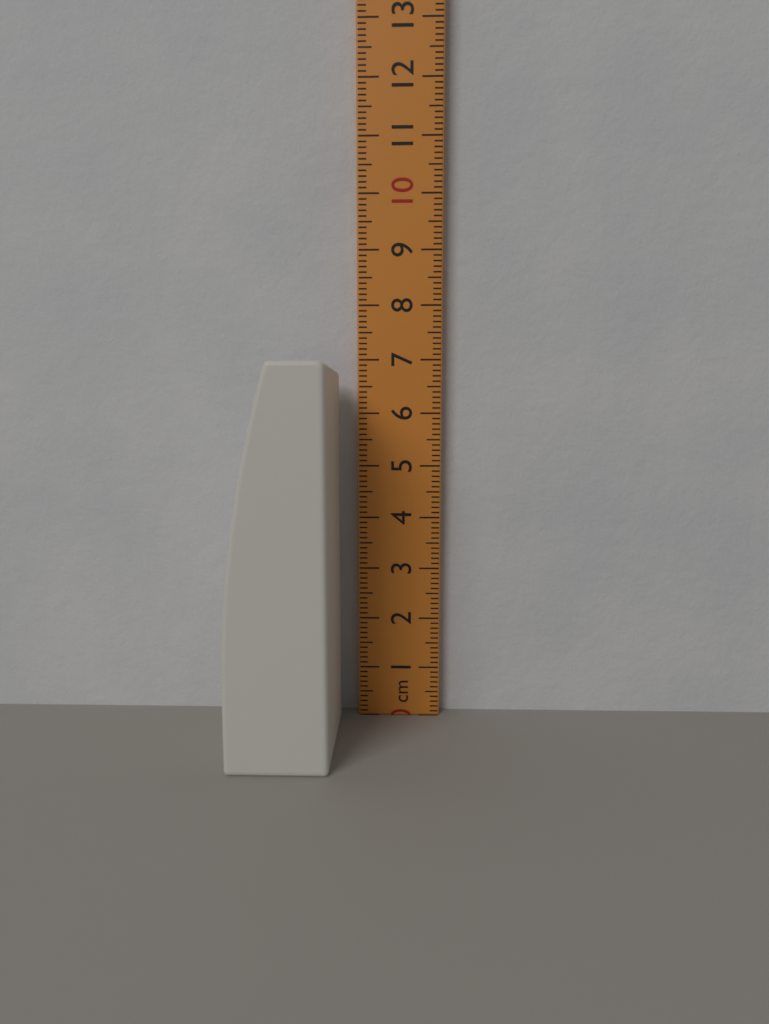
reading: 6.8 cm
